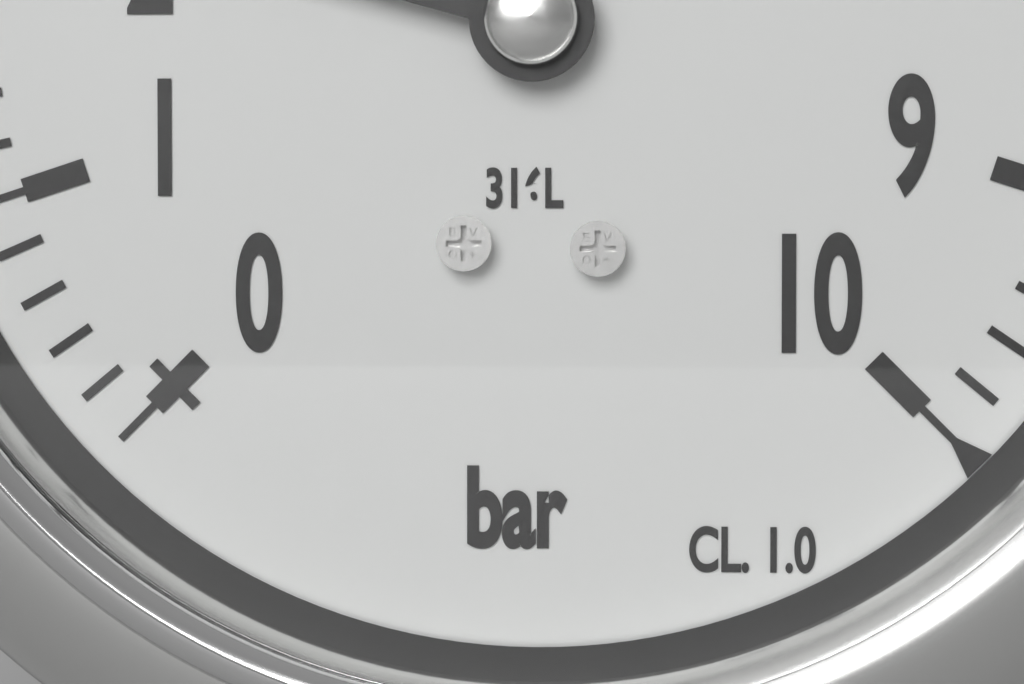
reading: 2.2 bar
